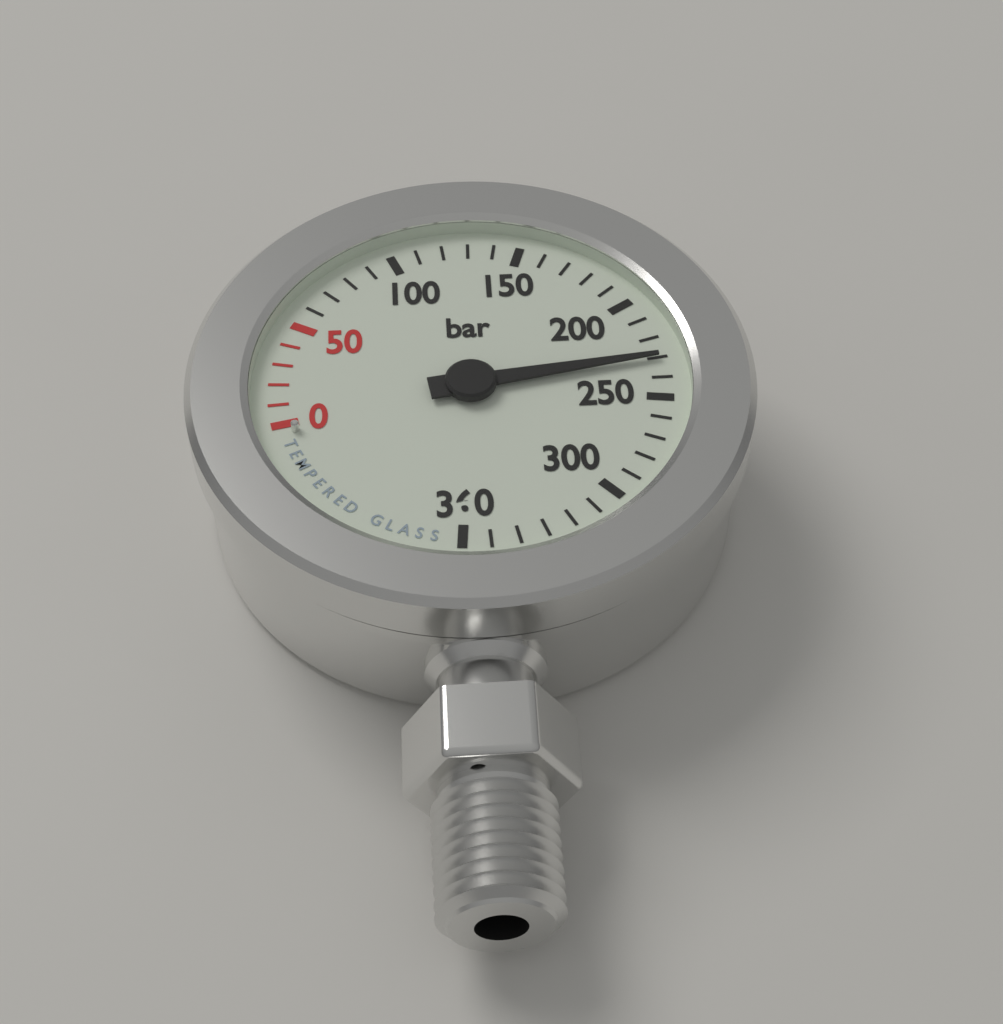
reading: 230 bar
